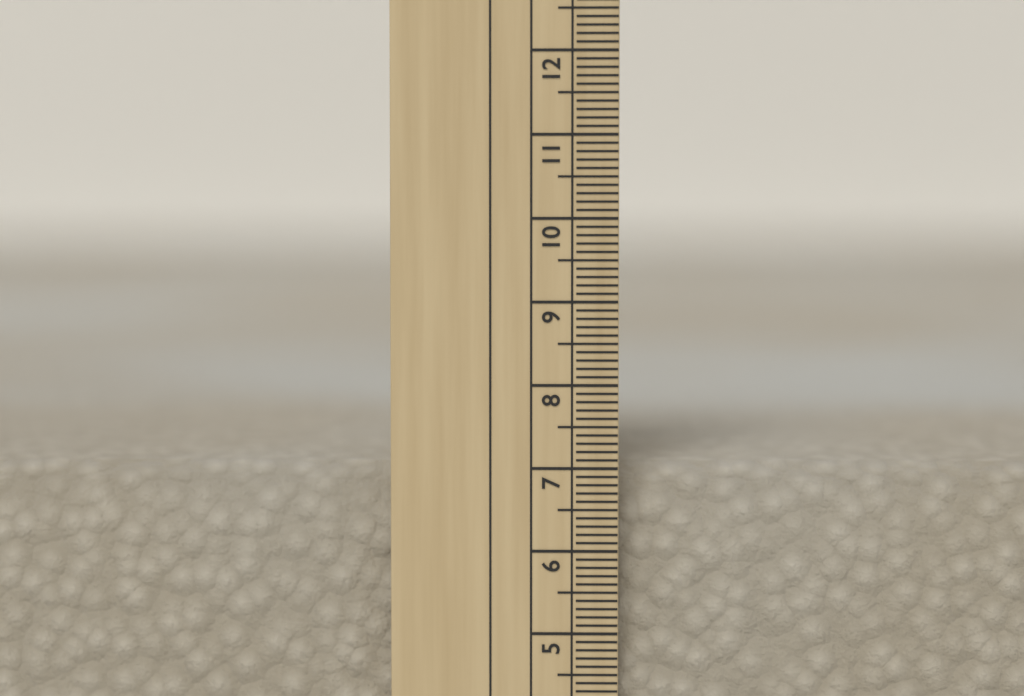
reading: 7.0 cm
